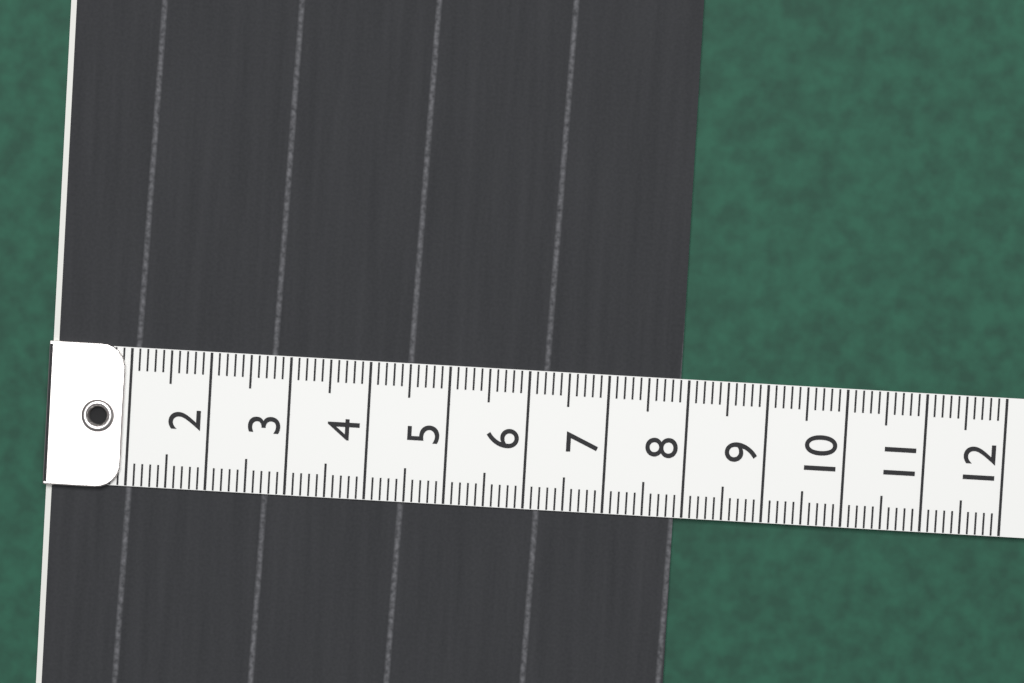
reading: 7.9 (no unit)
